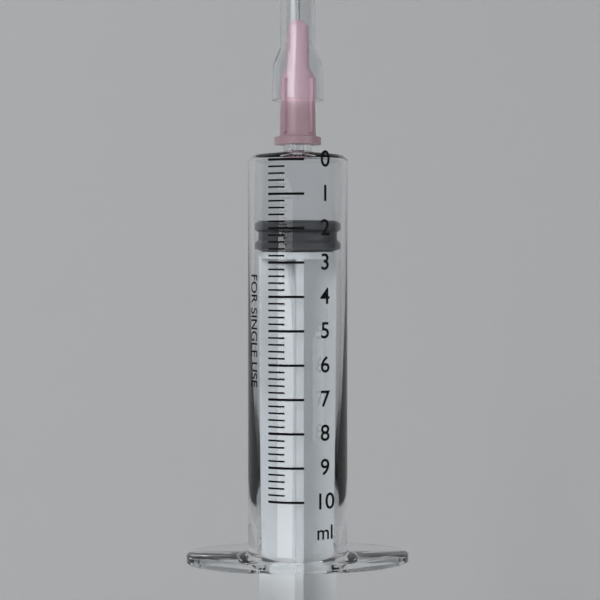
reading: 1.8 ml
